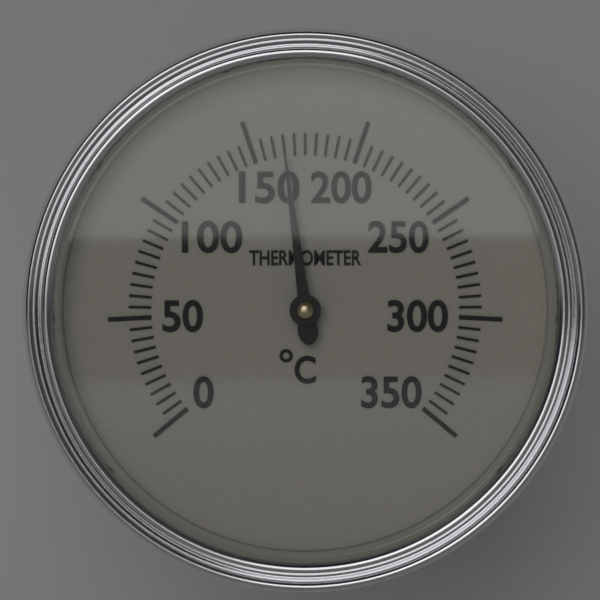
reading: 165 °C
